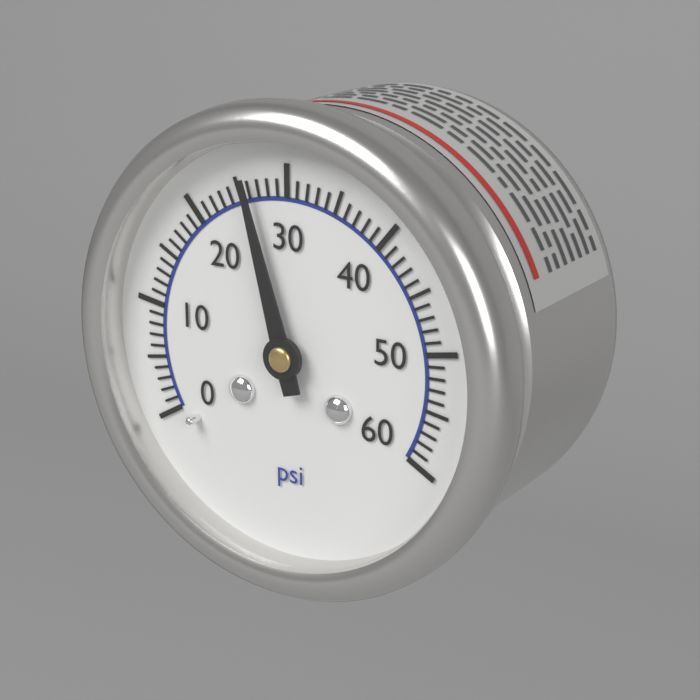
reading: 26 psi
